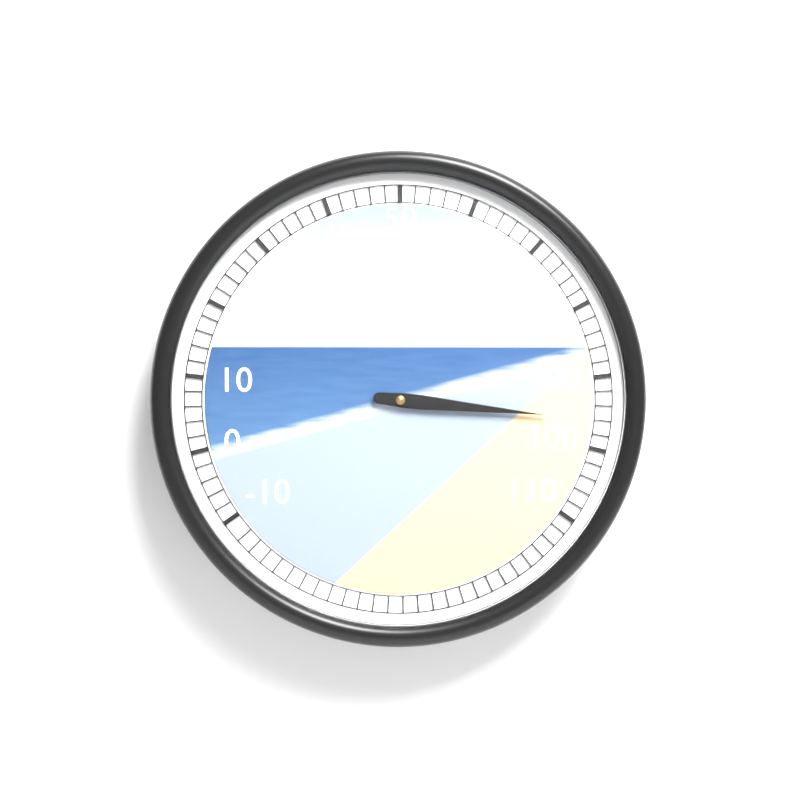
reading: 96 (no unit)
